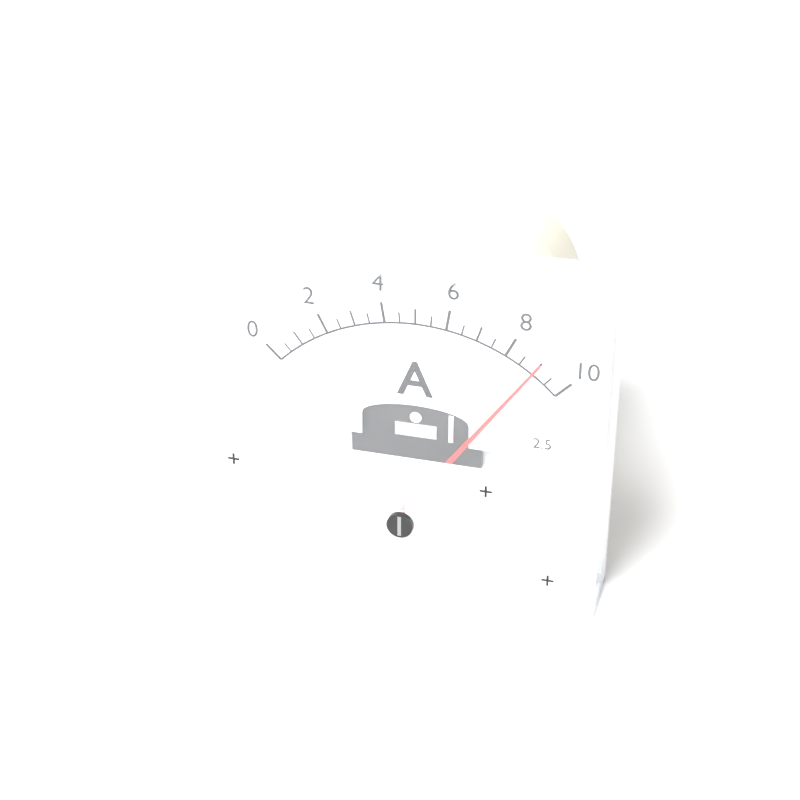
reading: 9.0 A
